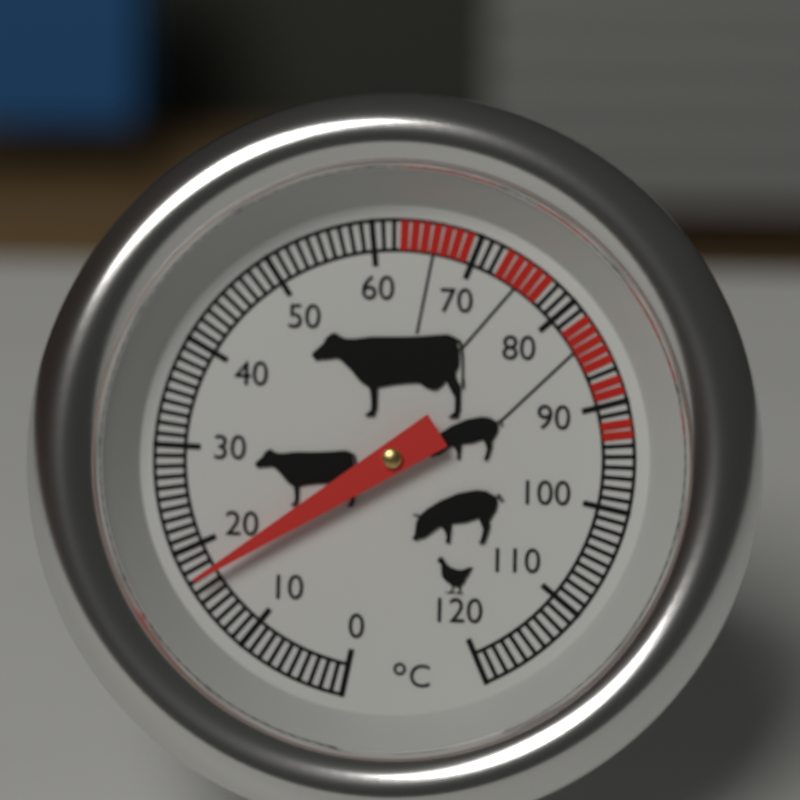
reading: 17 °C
